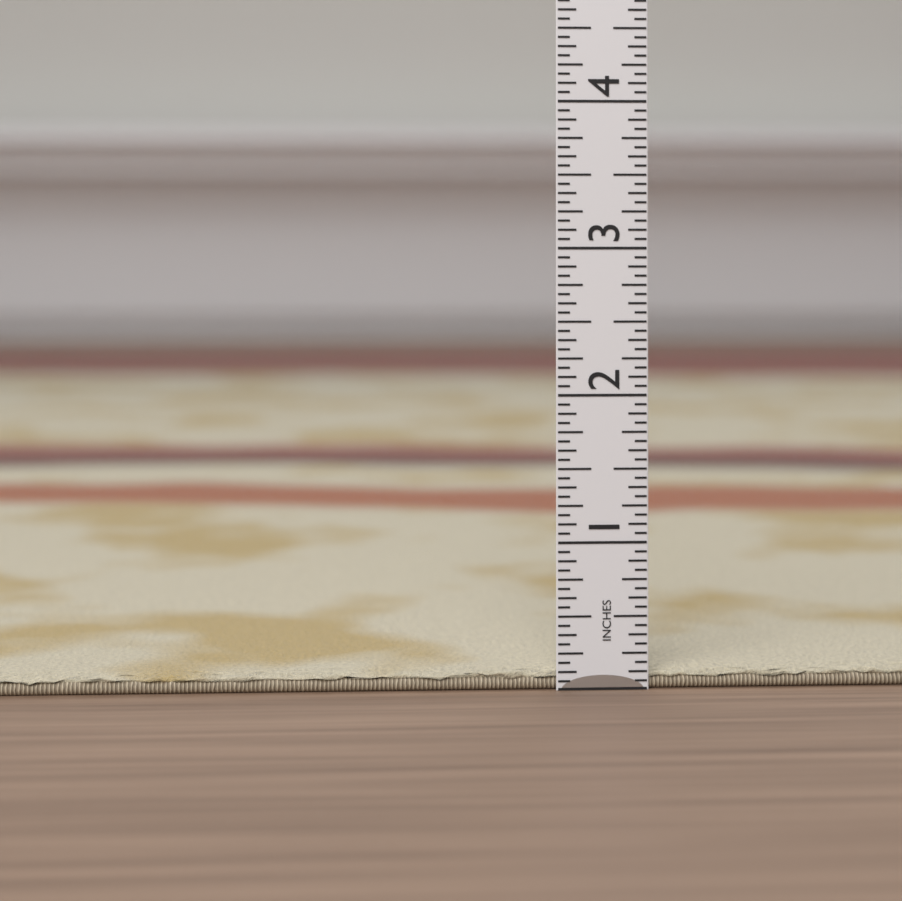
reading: 0.1250 in
